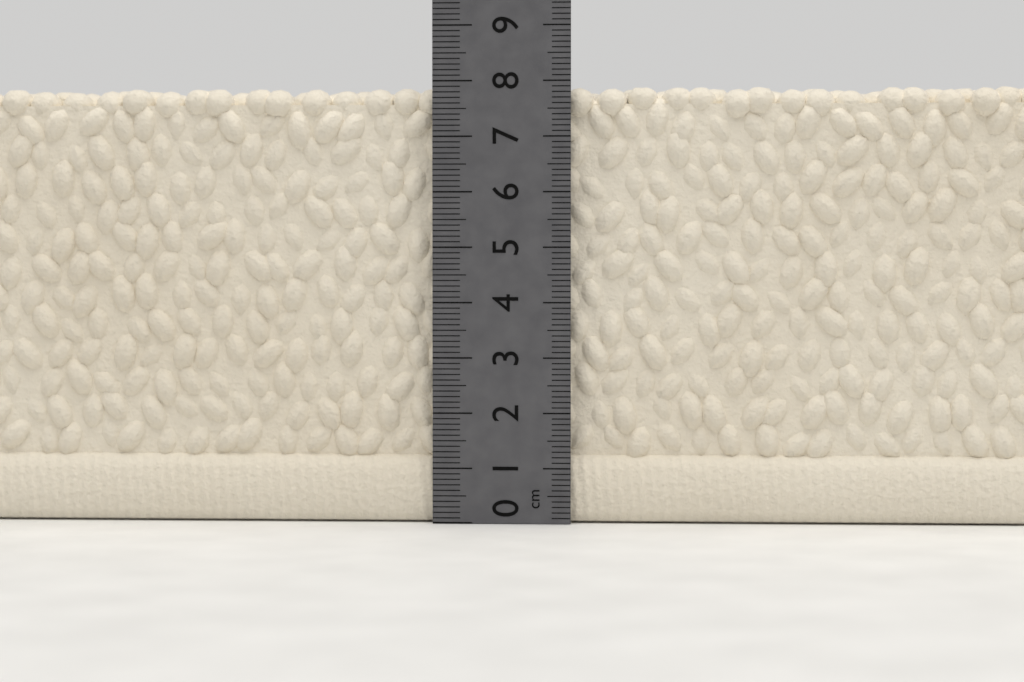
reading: 7.9 cm
